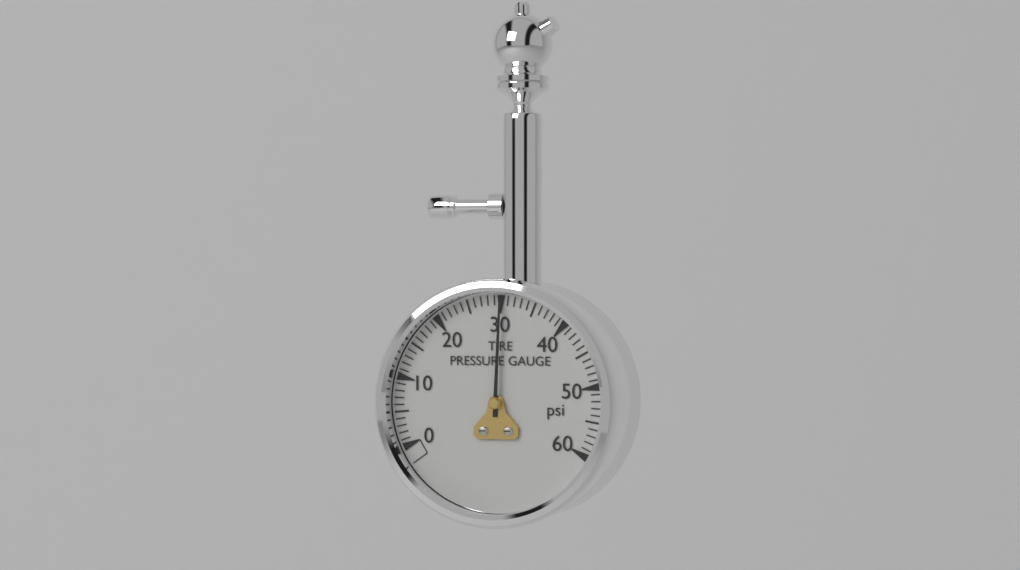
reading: 30 psi
